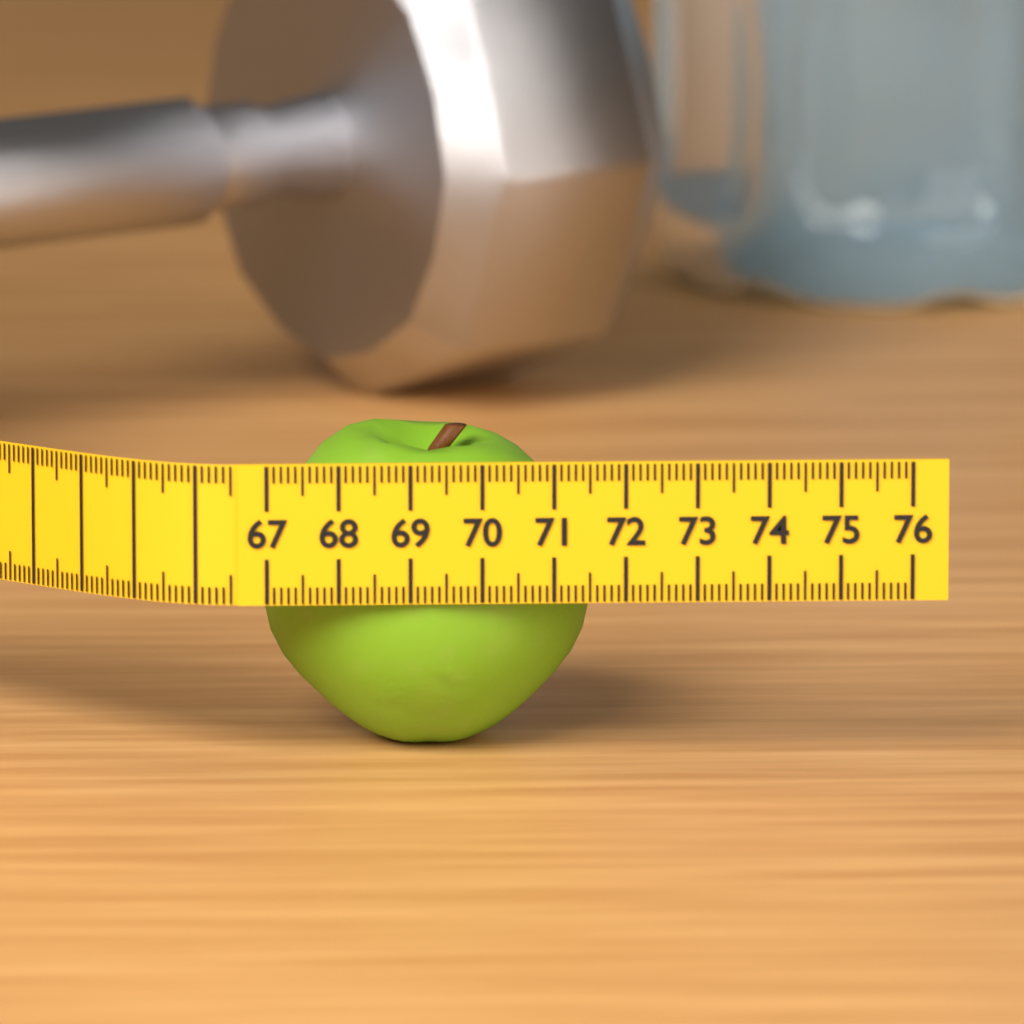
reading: 71.6 (no unit)
